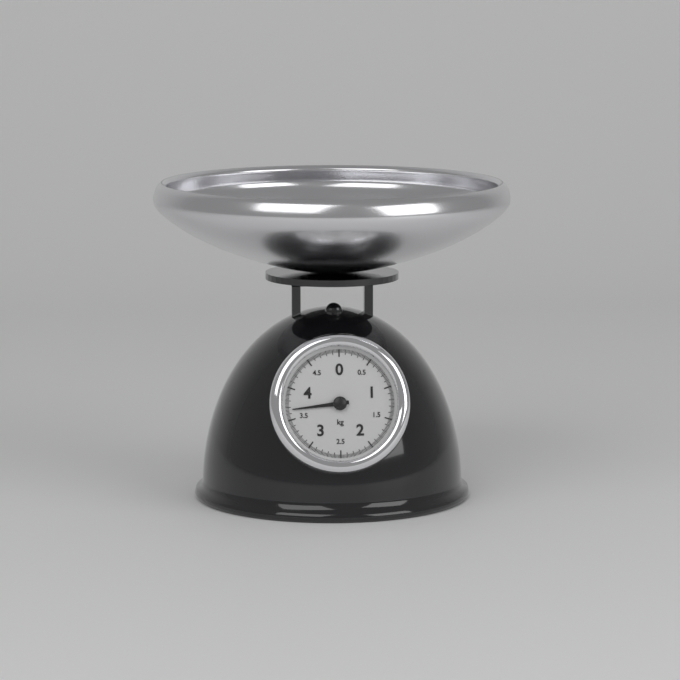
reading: 3.66 kg
